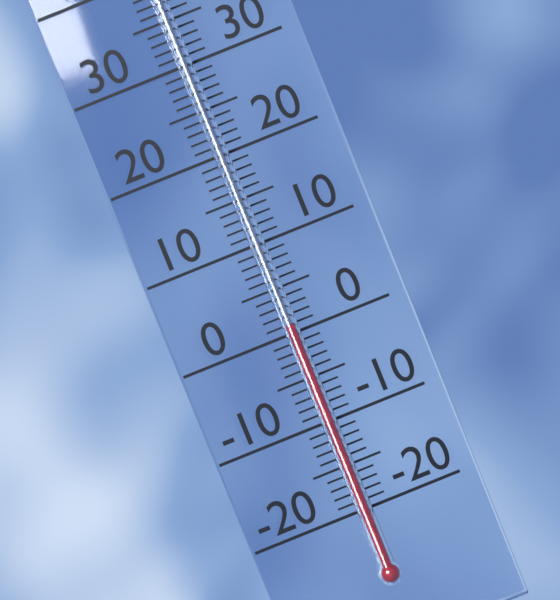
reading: 1 °C
